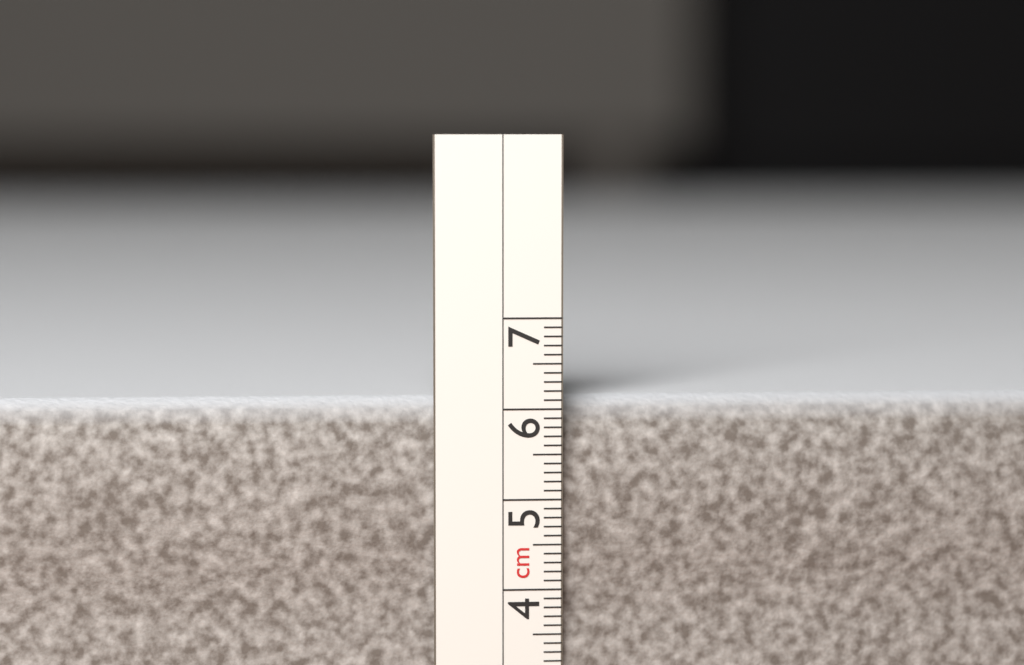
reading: 6.1 cm
